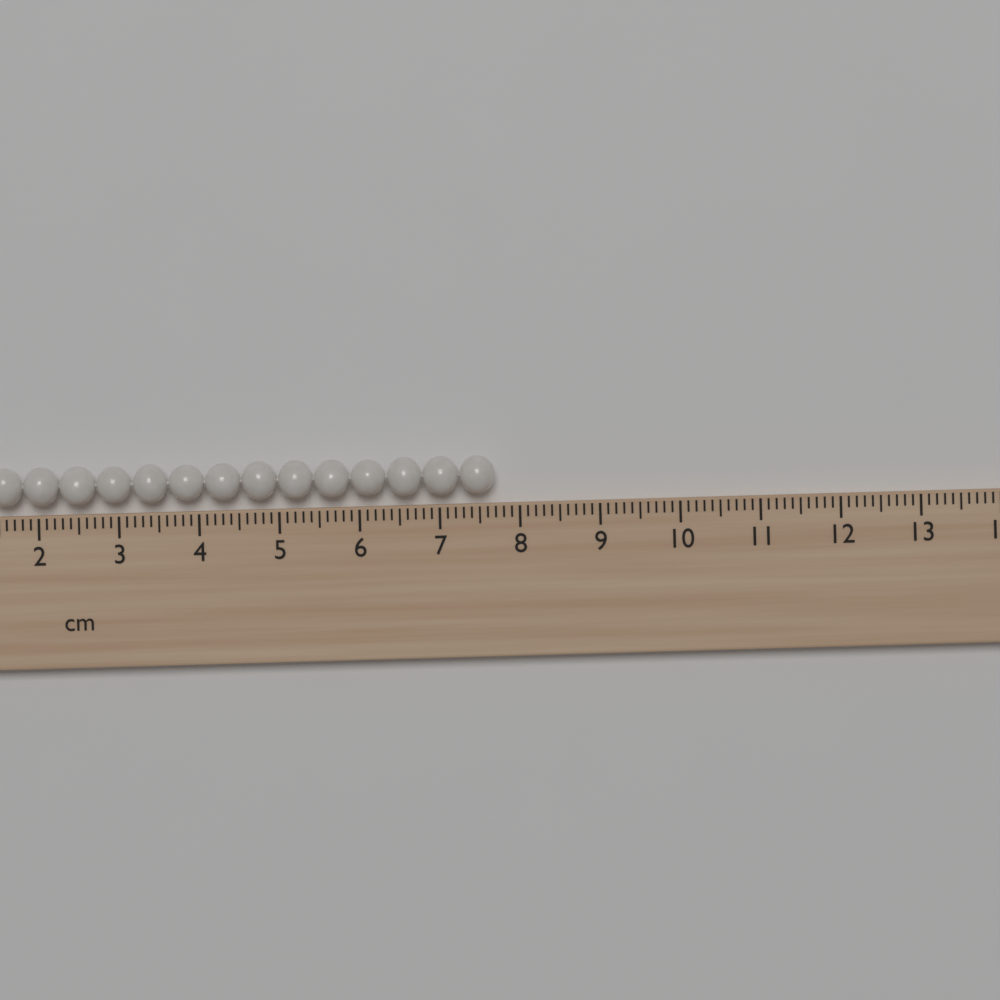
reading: 7.7 cm
